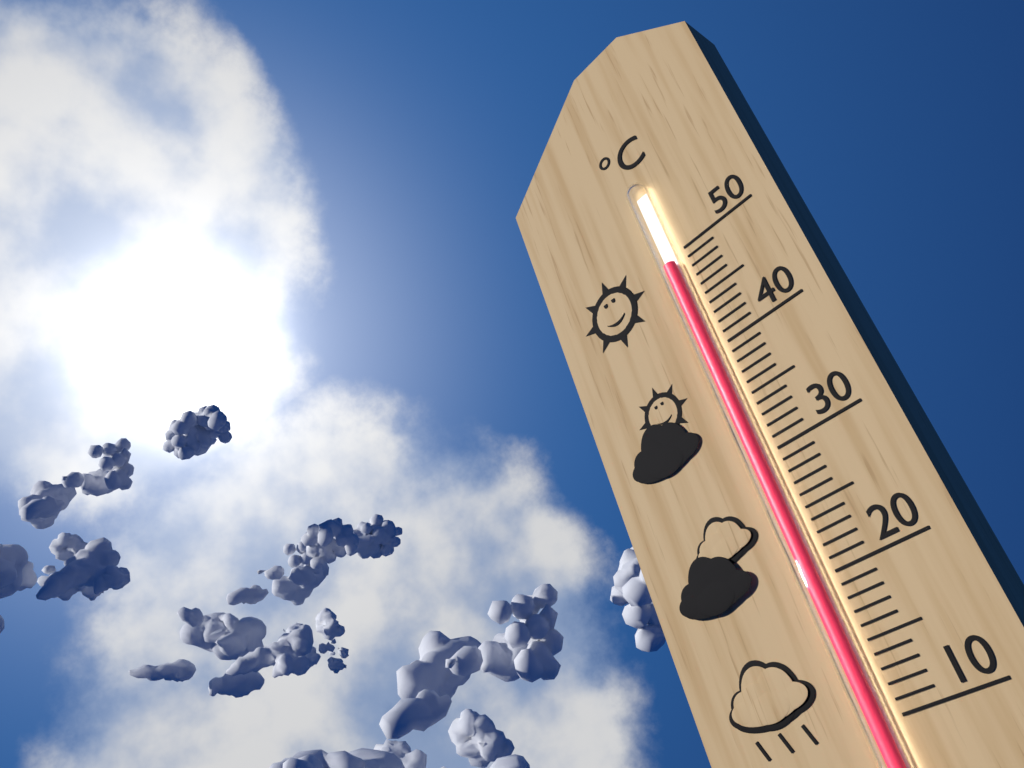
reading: 49 °C
